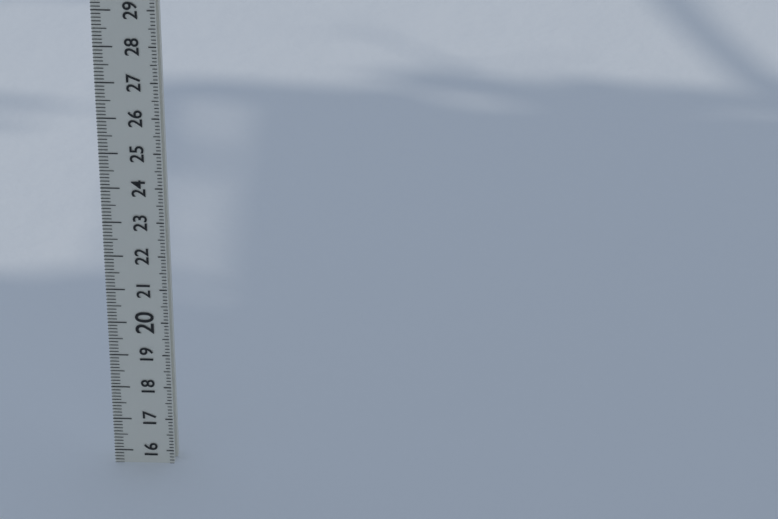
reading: 15.6 (no unit)
